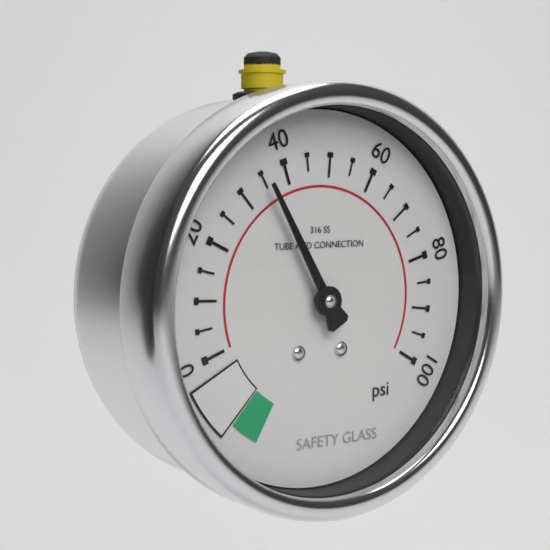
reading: 35 psi
